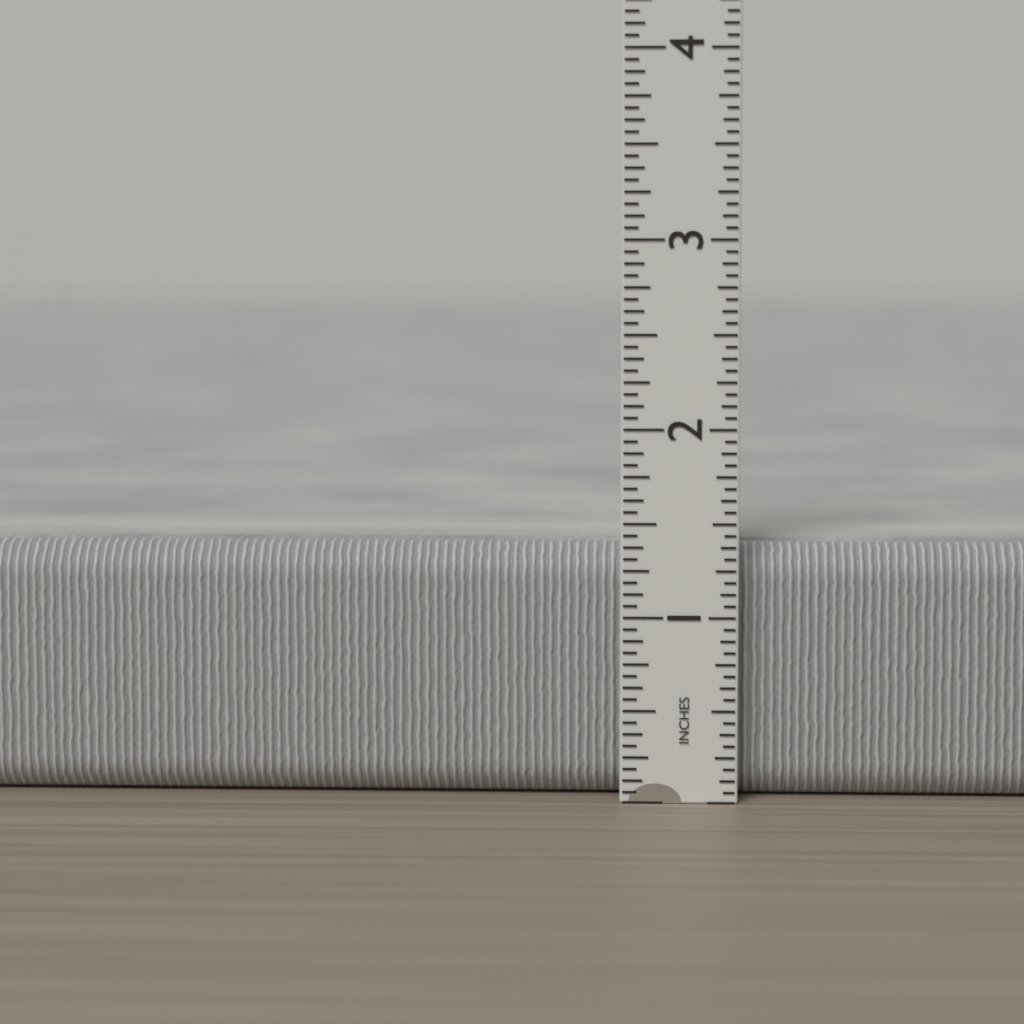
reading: 1.3750 in
